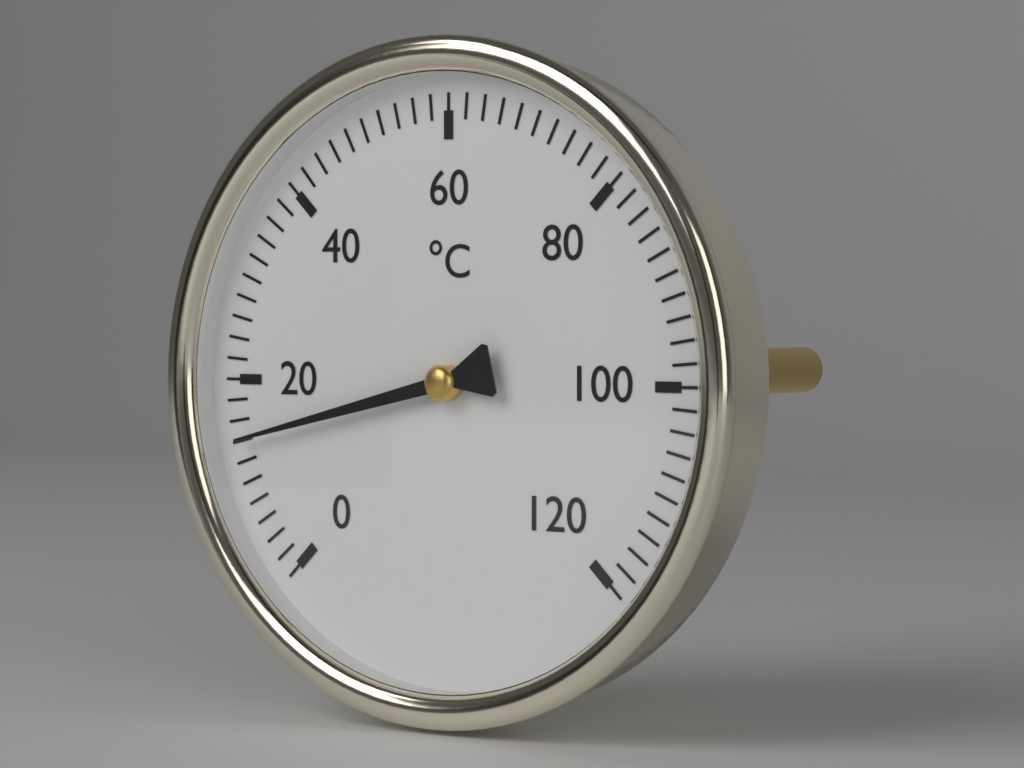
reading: 14 °C
